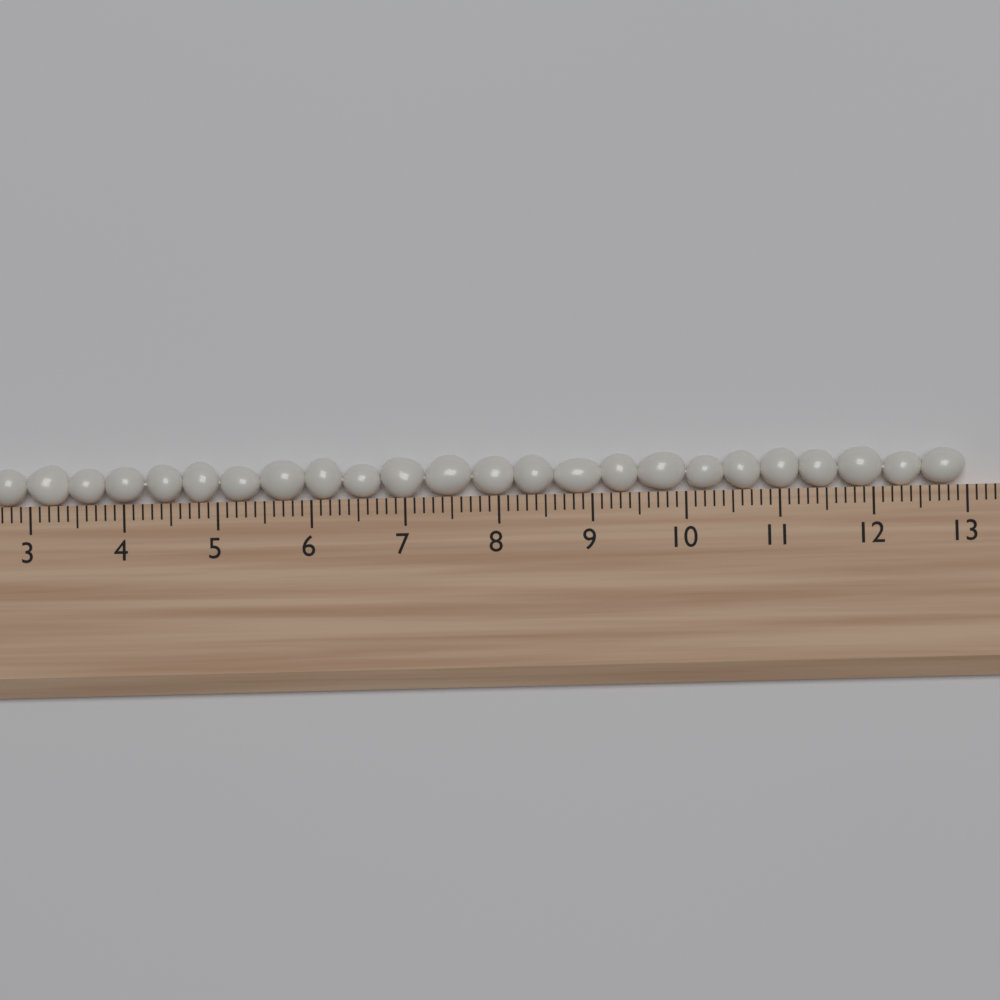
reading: 13.0 (no unit)
